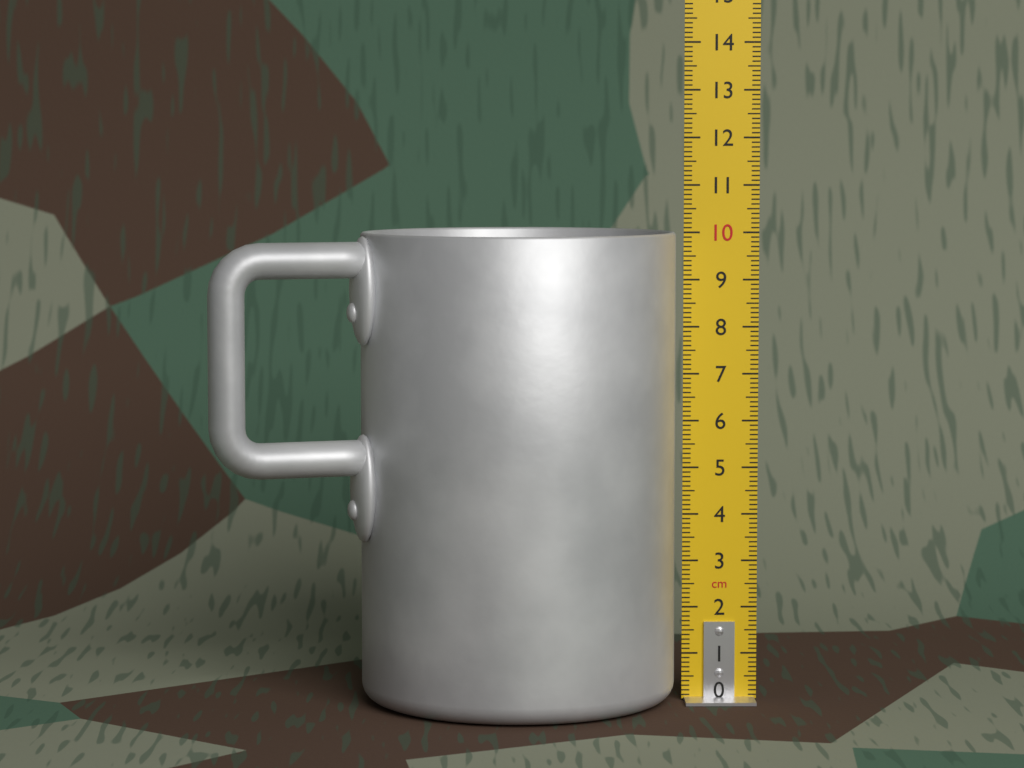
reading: 10.0 cm
